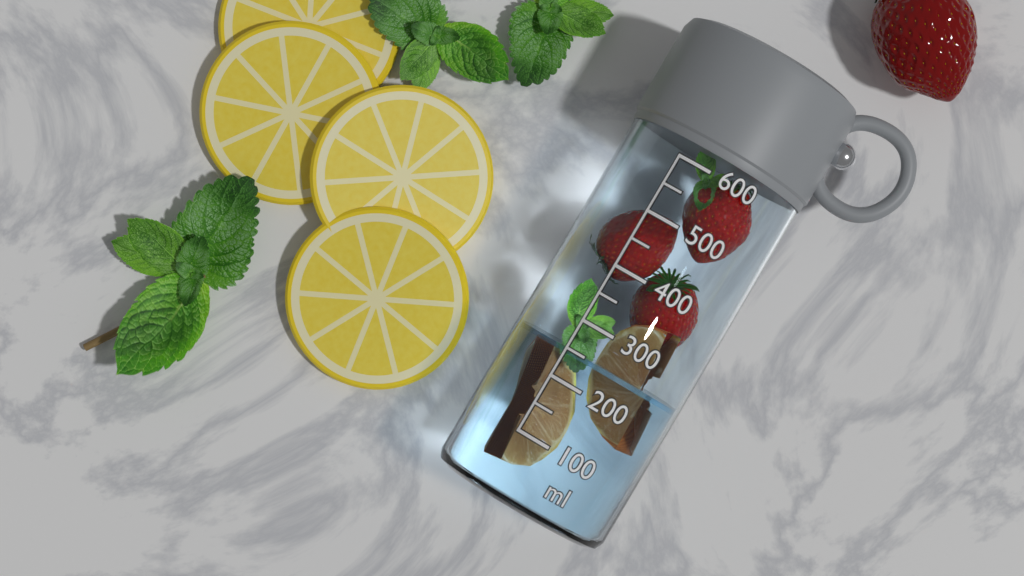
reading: 250 ml
